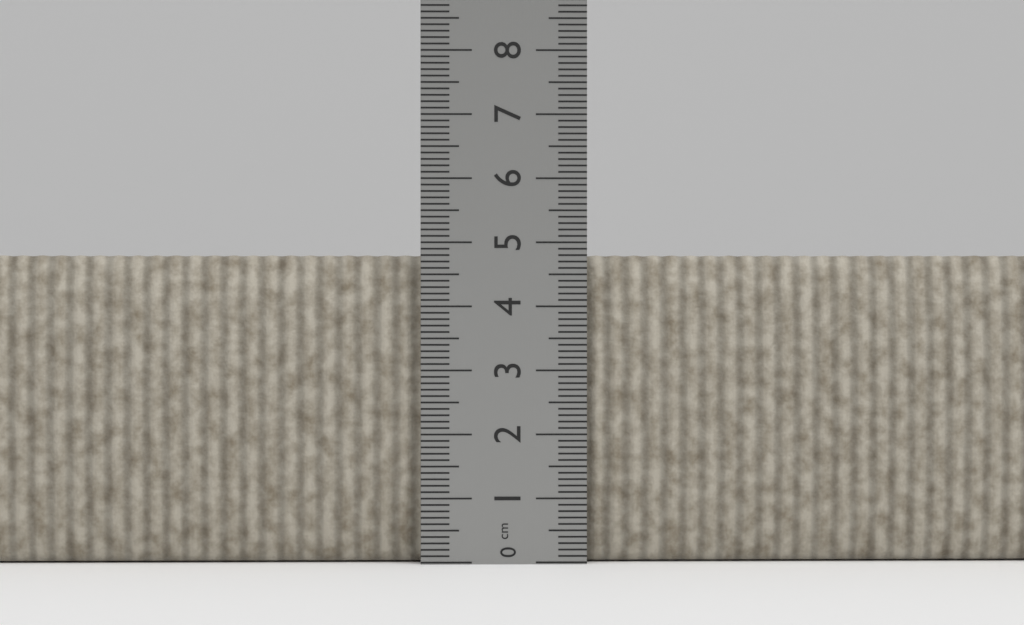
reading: 4.8 cm
